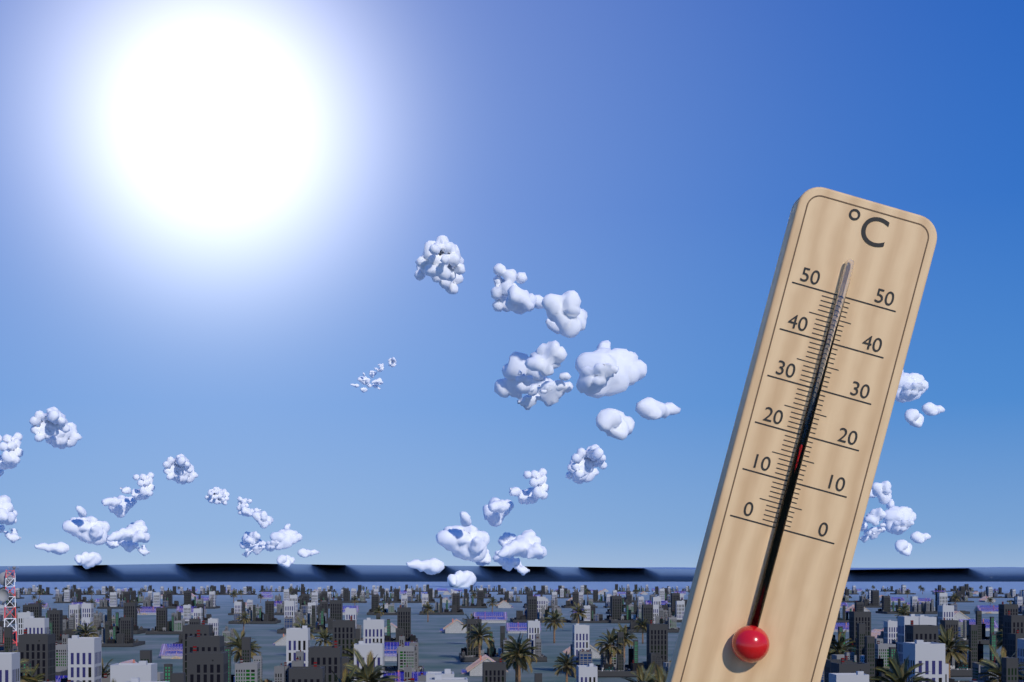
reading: 18 °C
